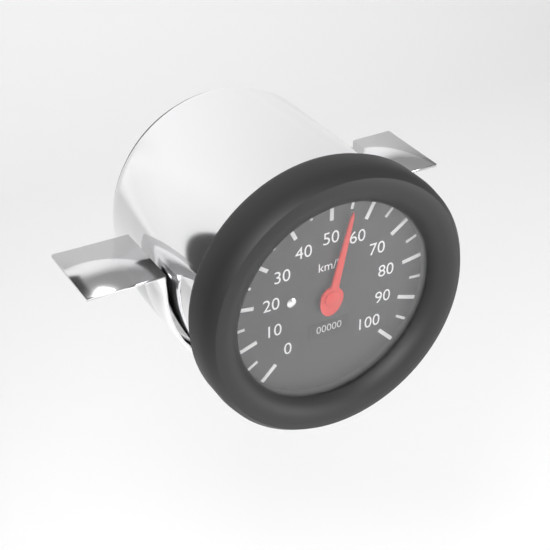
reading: 55 km/h
